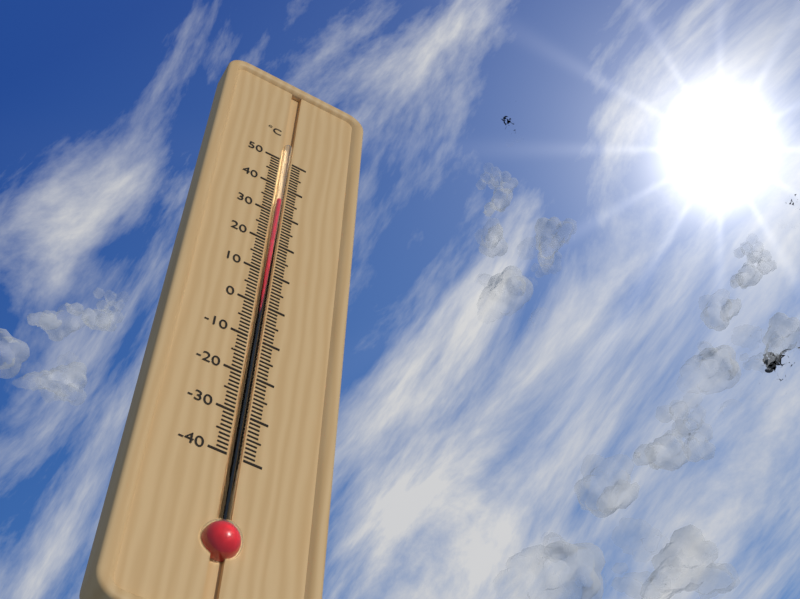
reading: 35 °C
